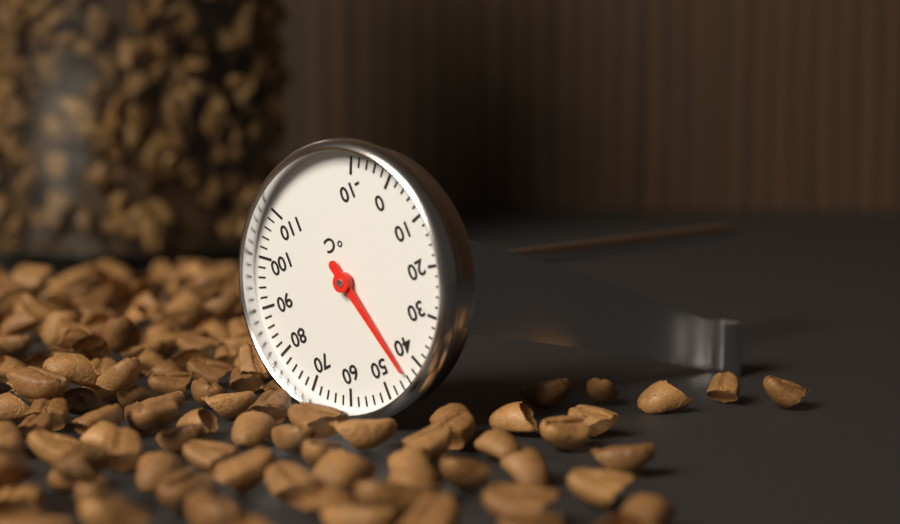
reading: 44 °C
